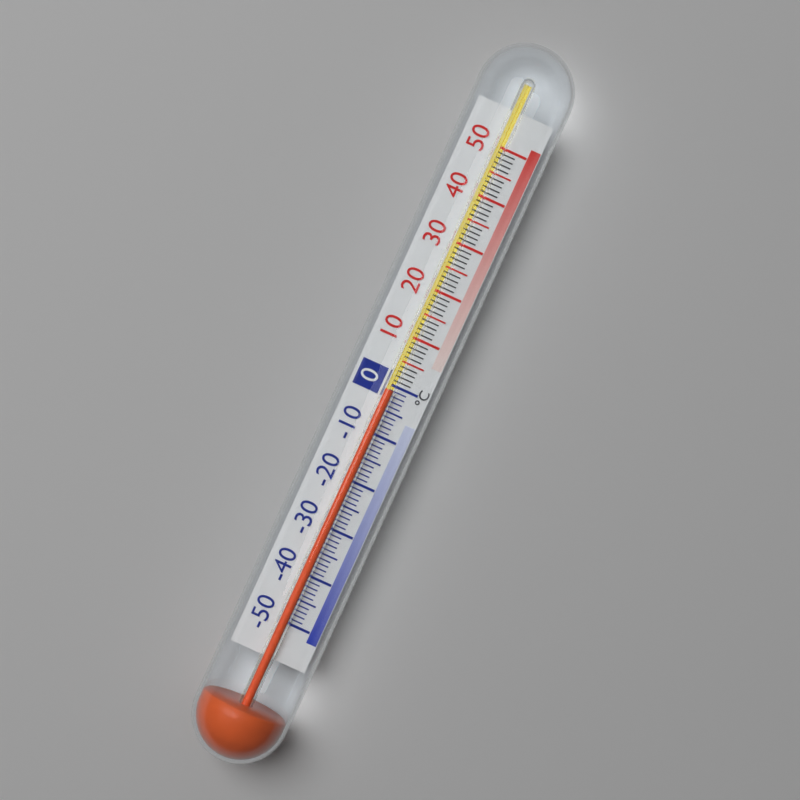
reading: -1 °C
